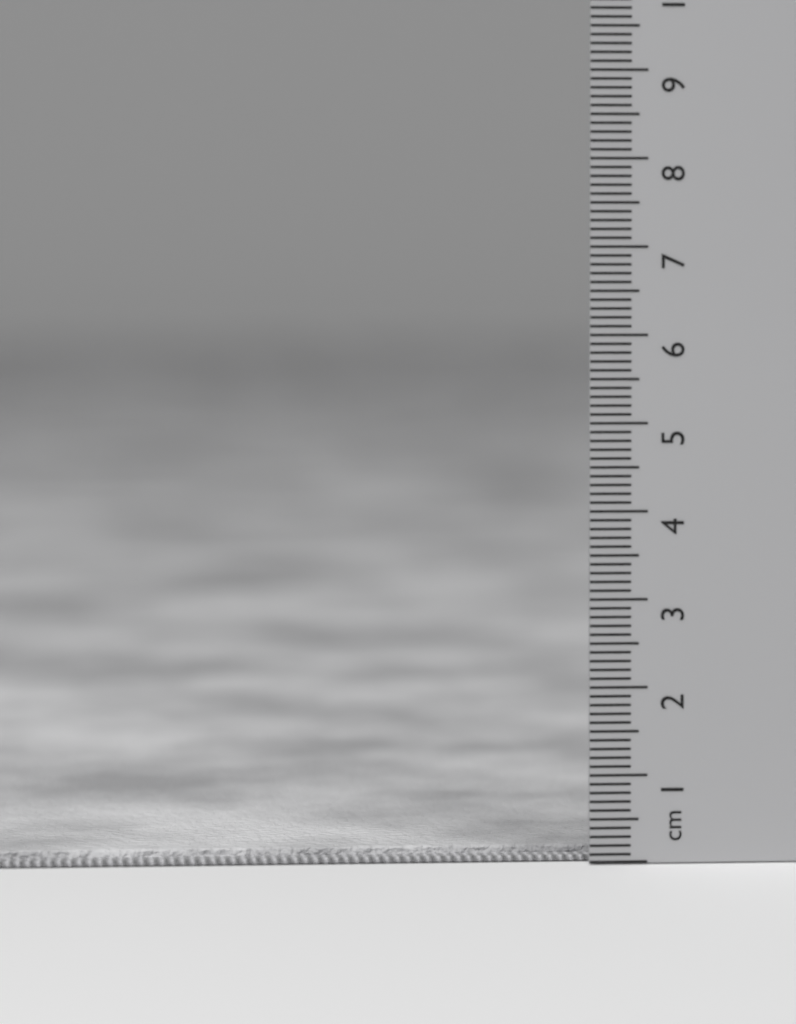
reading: 0.1 cm
